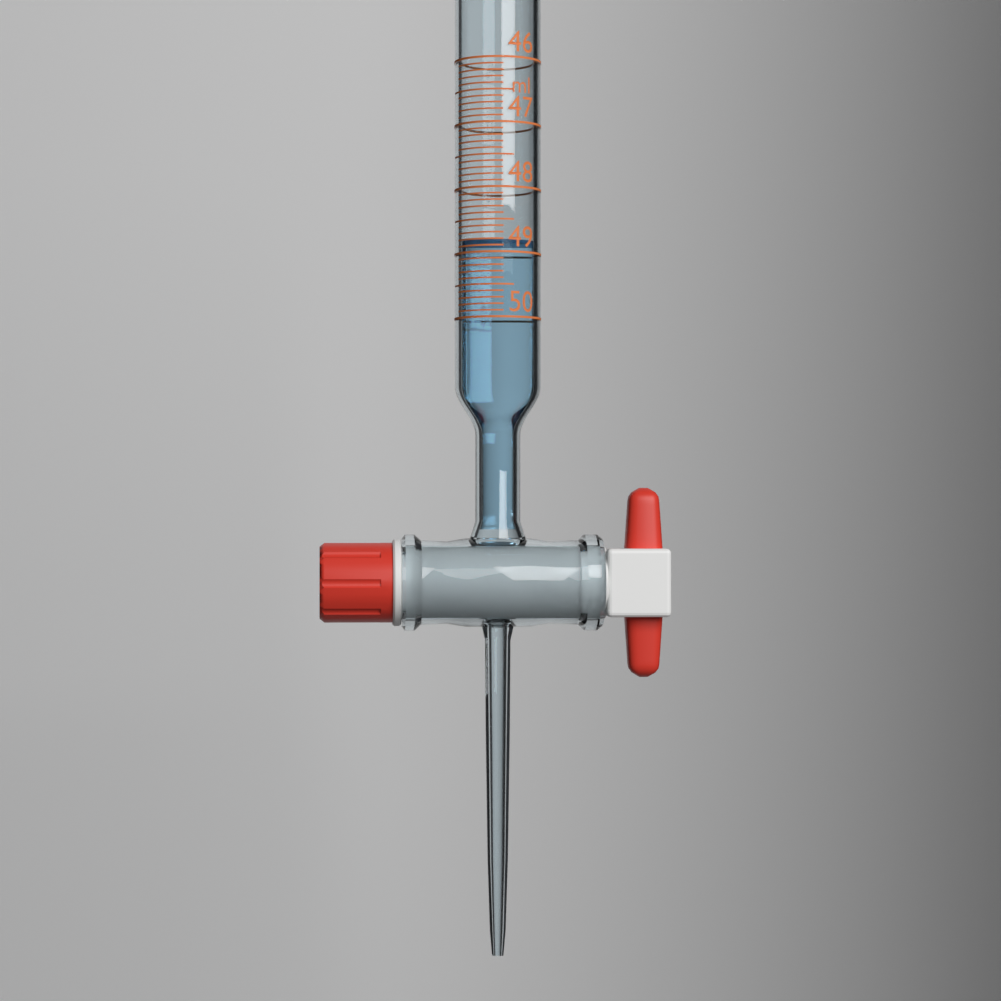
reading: 48.8 ml
